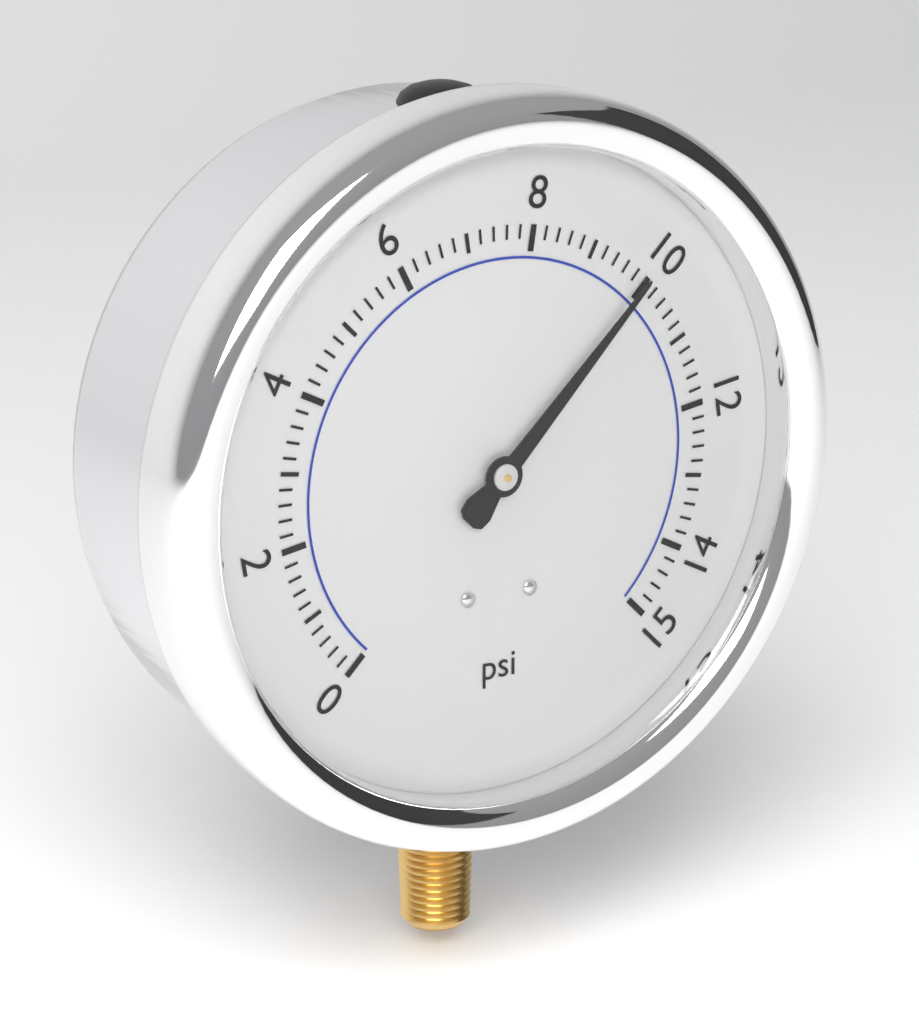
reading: 10.0 psi
